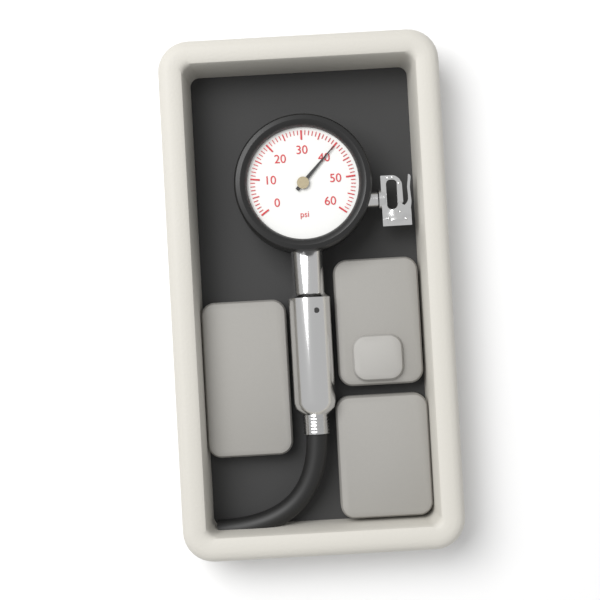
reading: 40 psi
